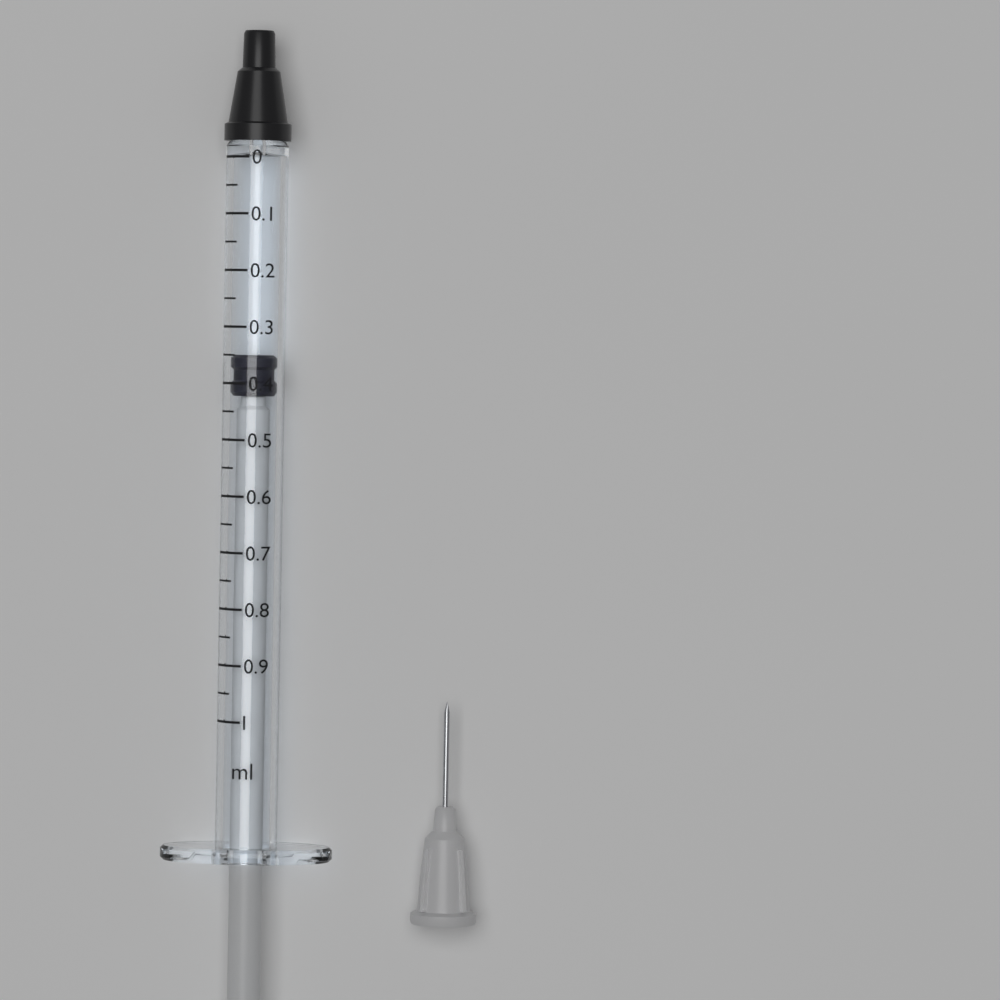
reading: 0.35 ml
